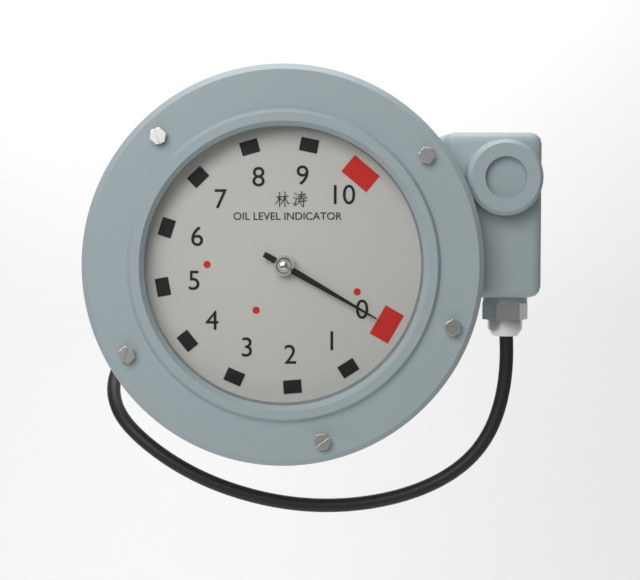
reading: 0 (no unit)
